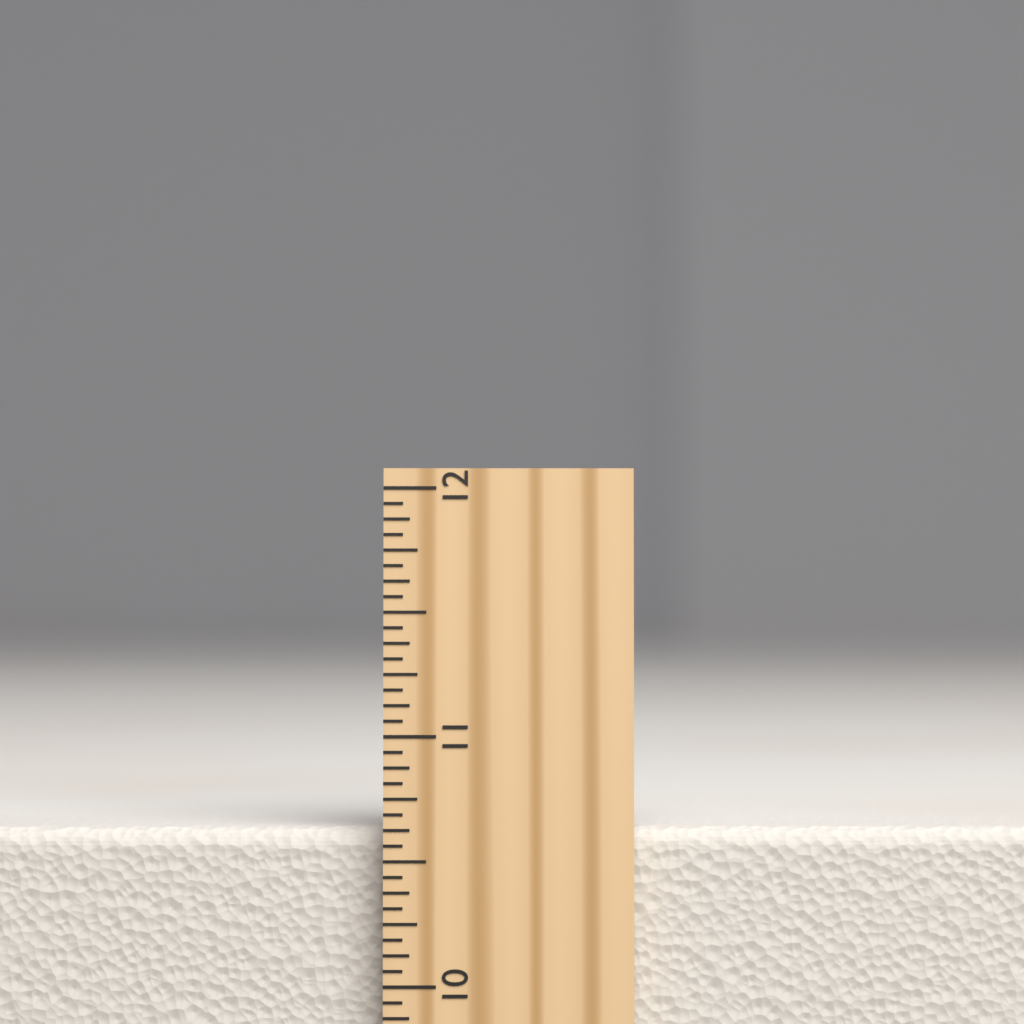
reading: 10.6250 inch
